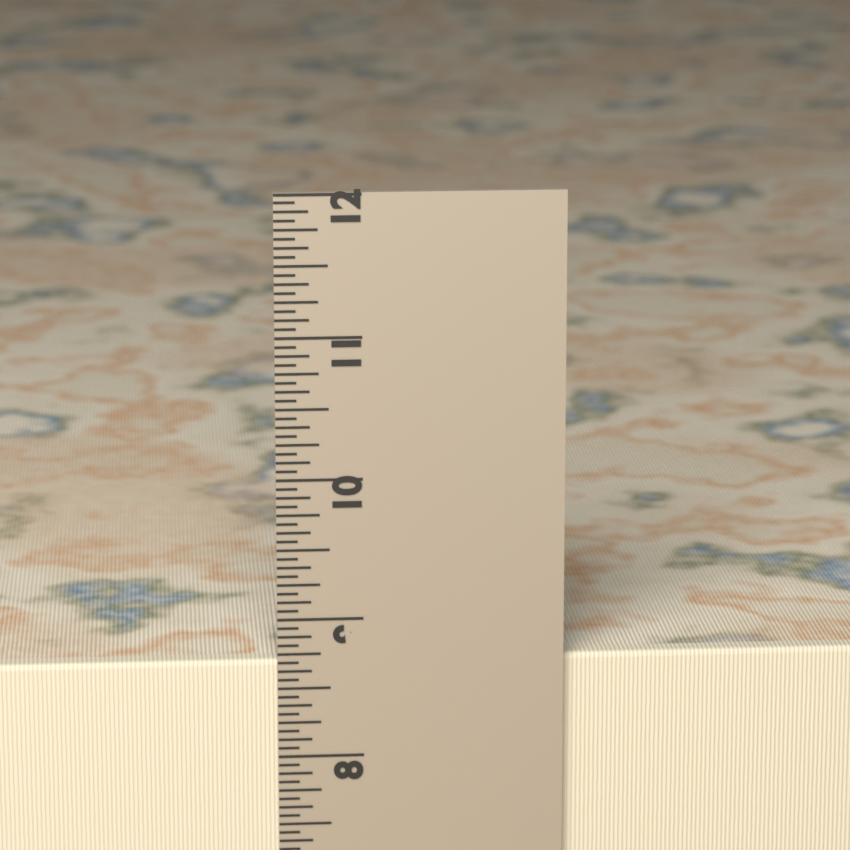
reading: 8.6875 in
